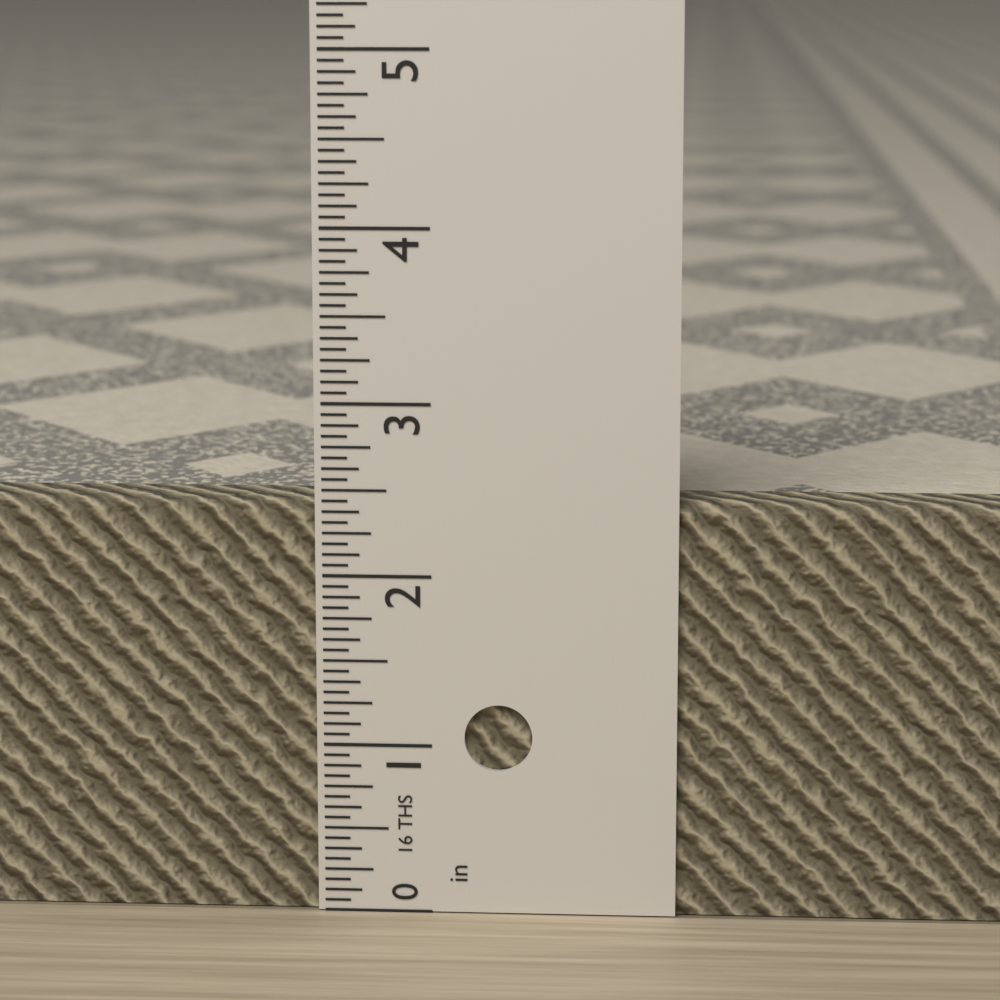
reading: 2.4375 in
